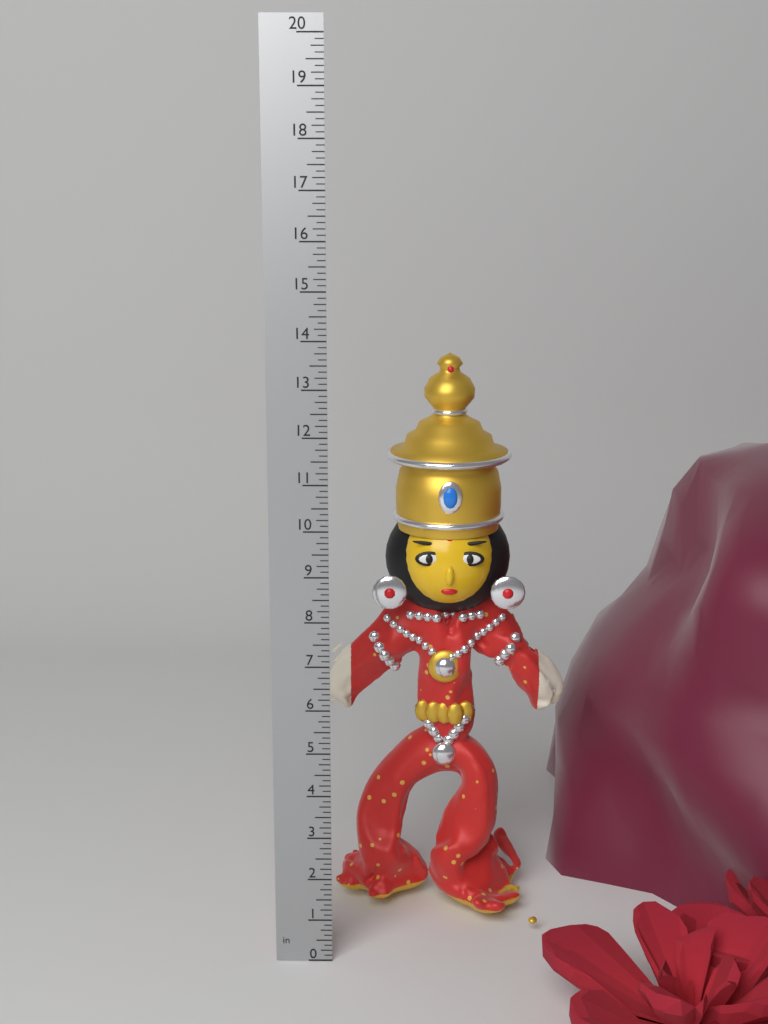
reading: 13.375 in
